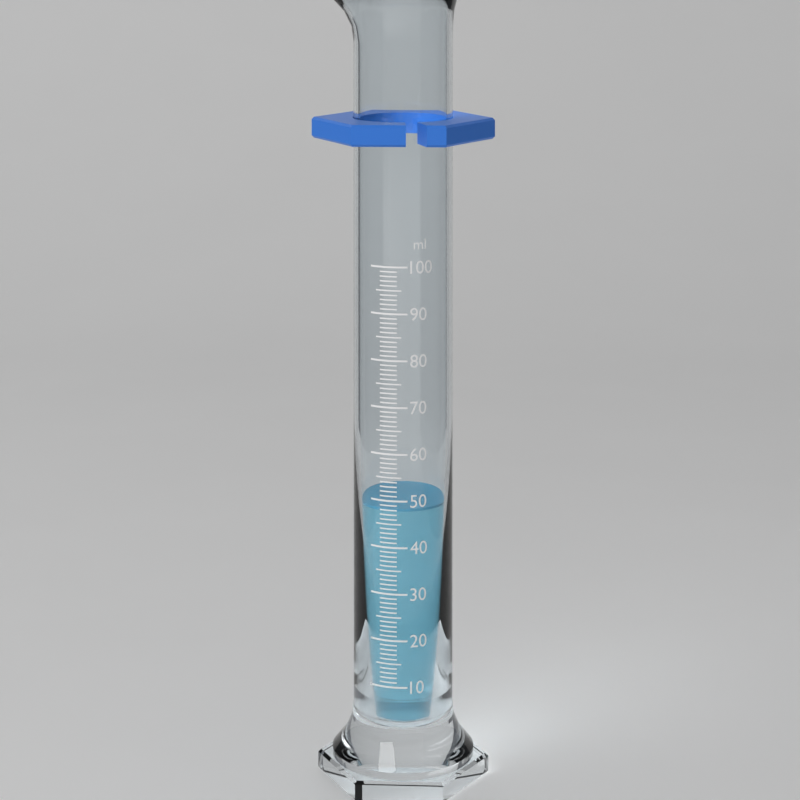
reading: 48 ml
